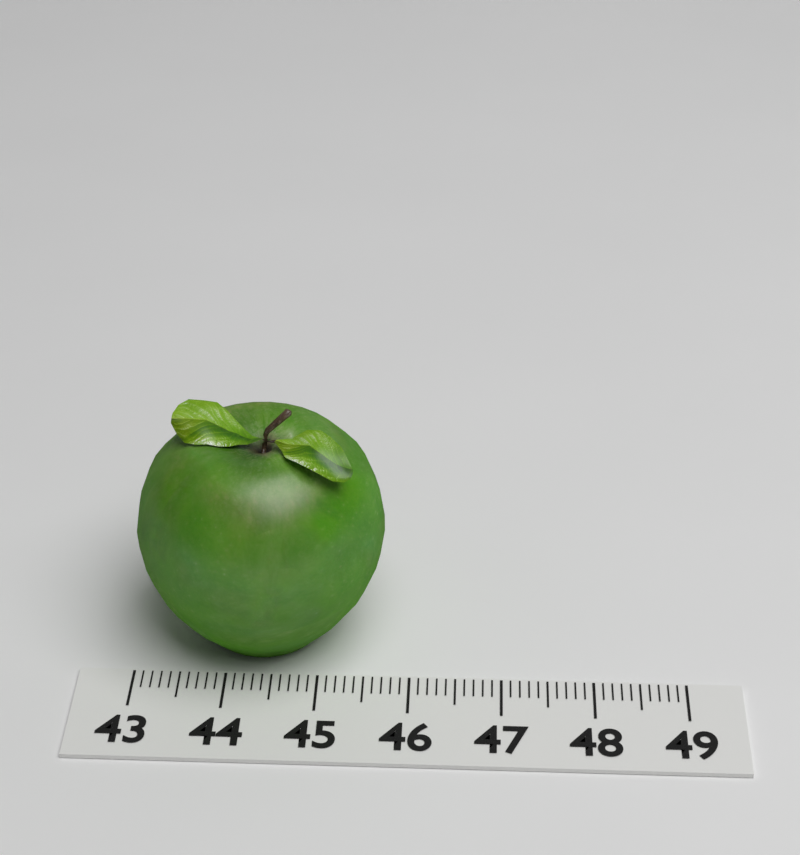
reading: 45.7 (no unit)
